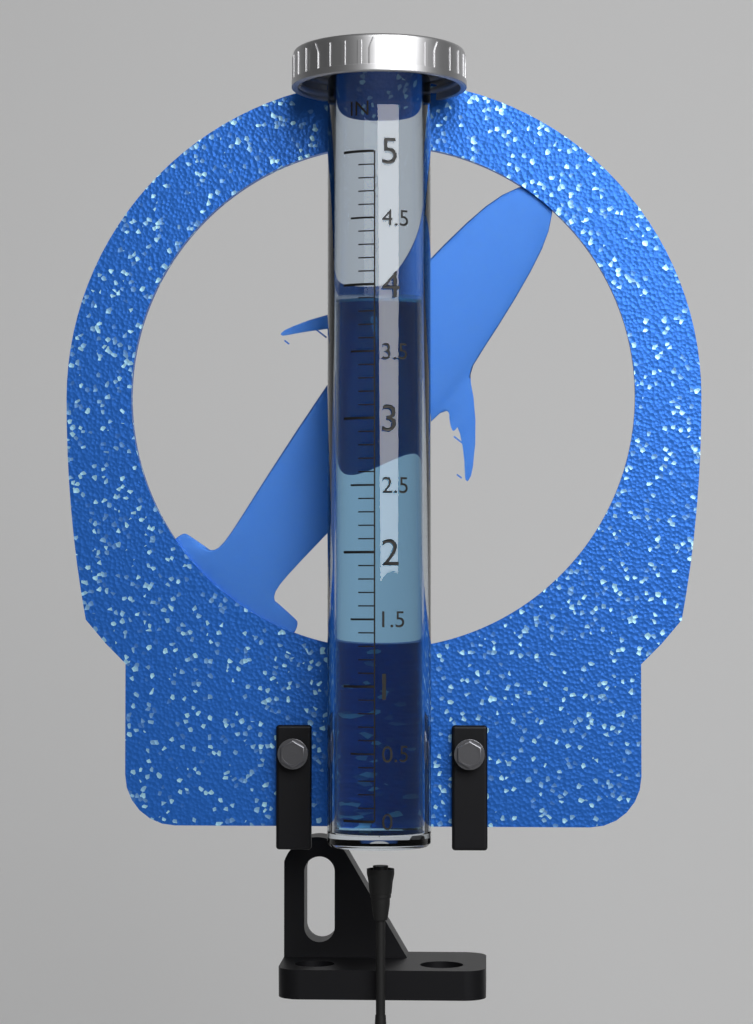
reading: 3.9 in
